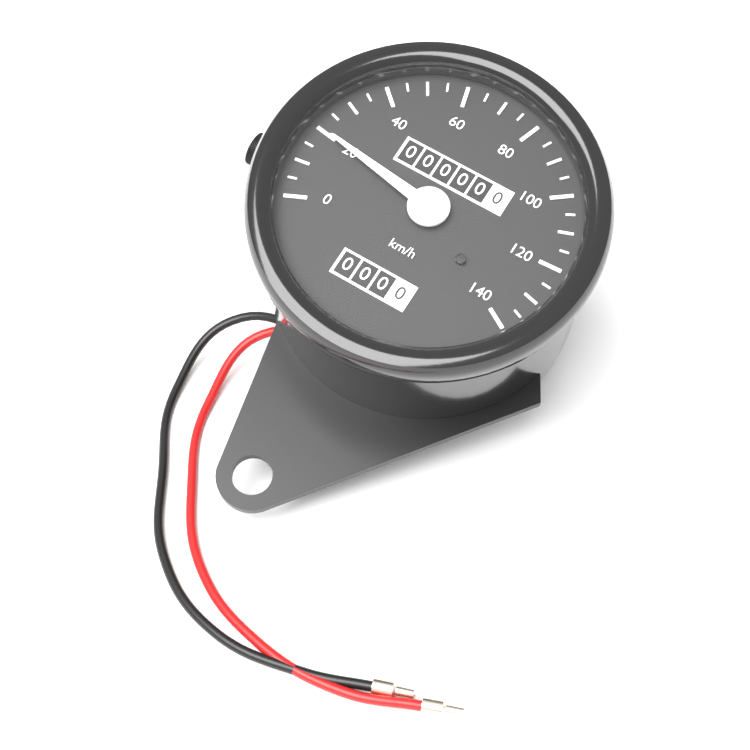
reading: 20 km/h
